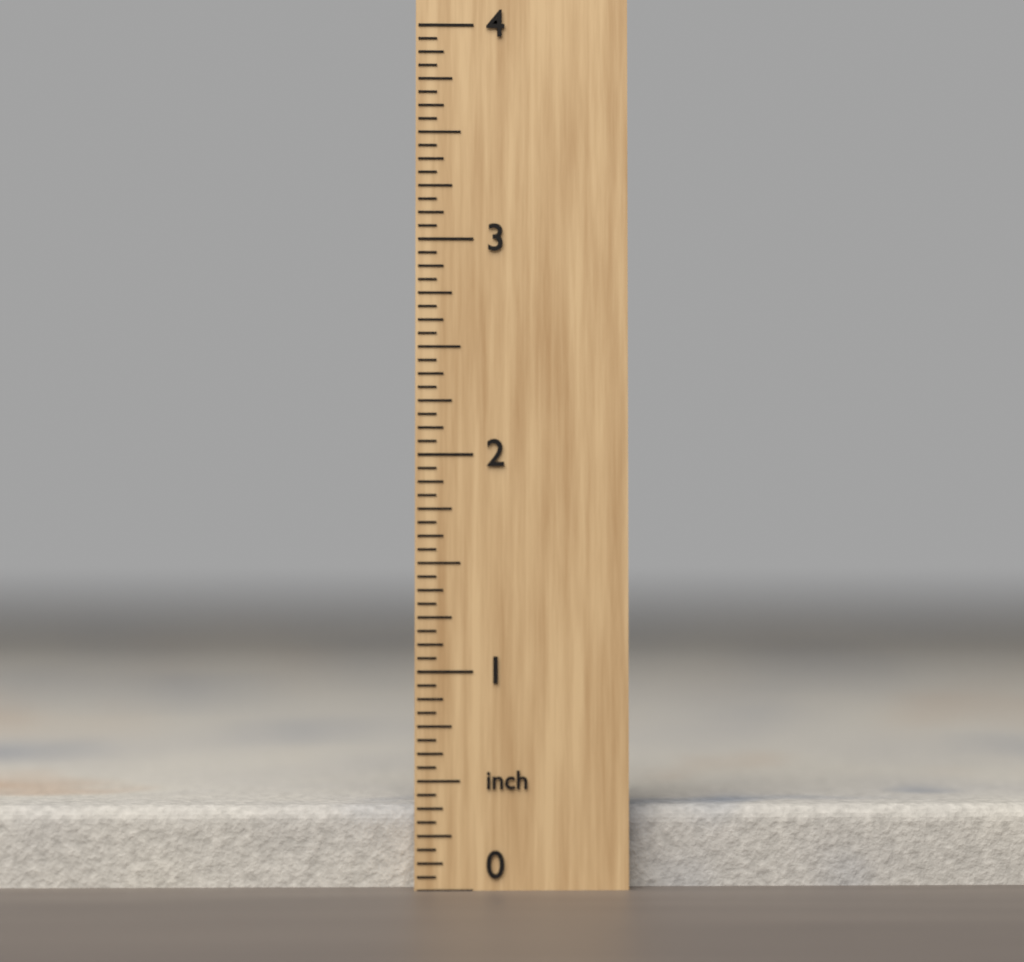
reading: 0.3750 inch
